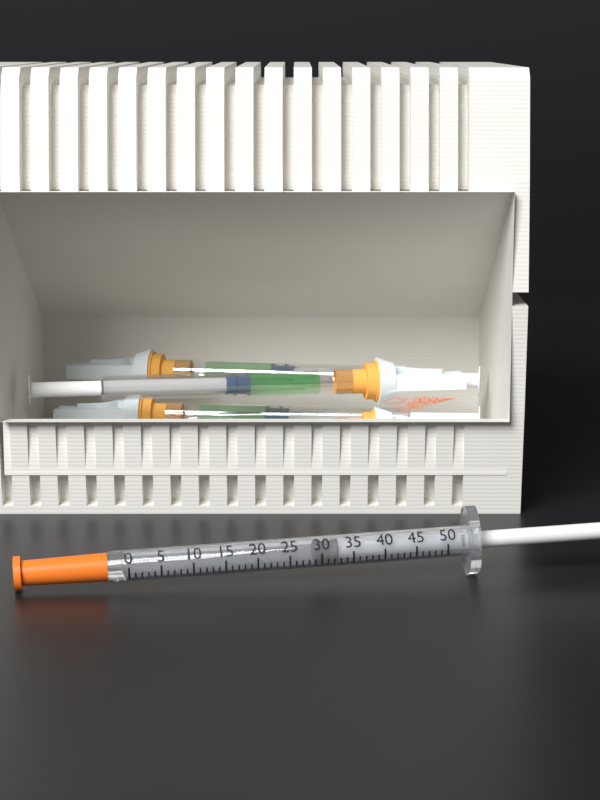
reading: 29 units
